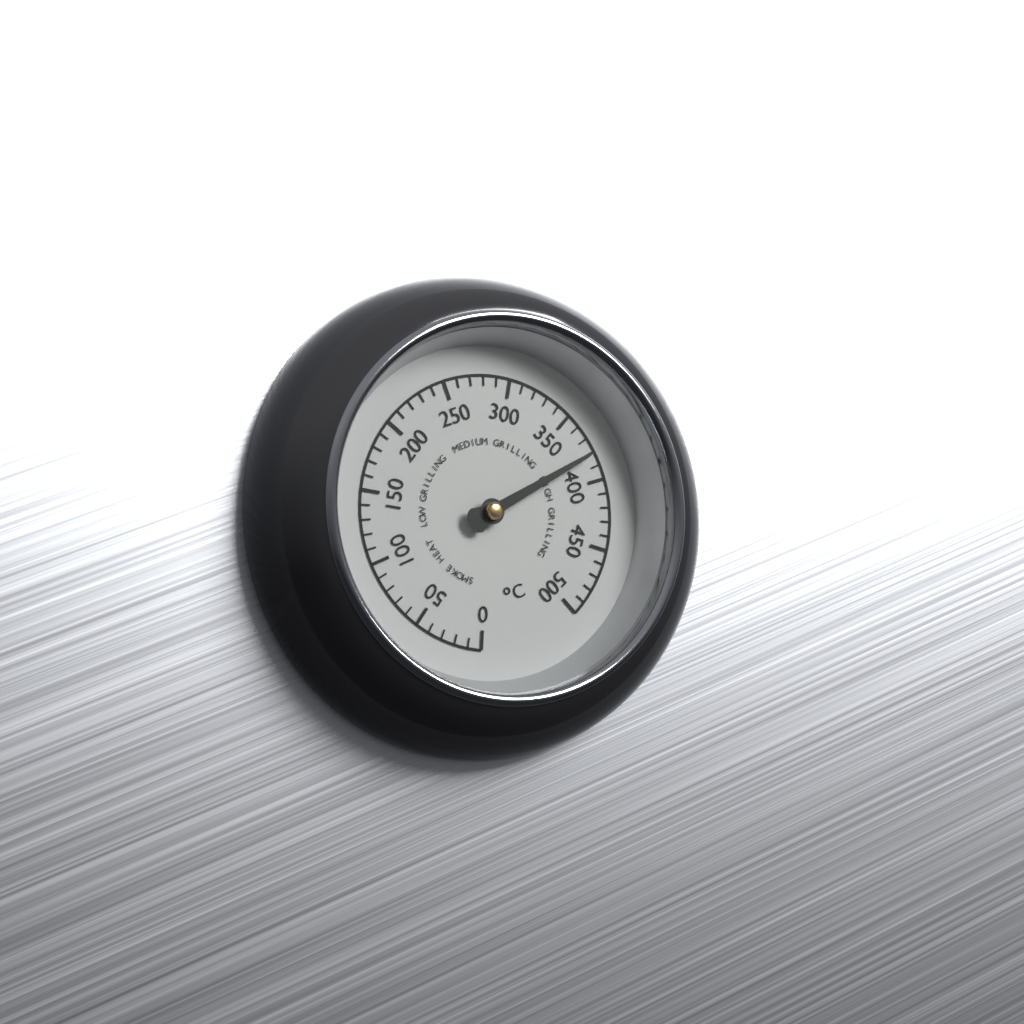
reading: 380 °C
